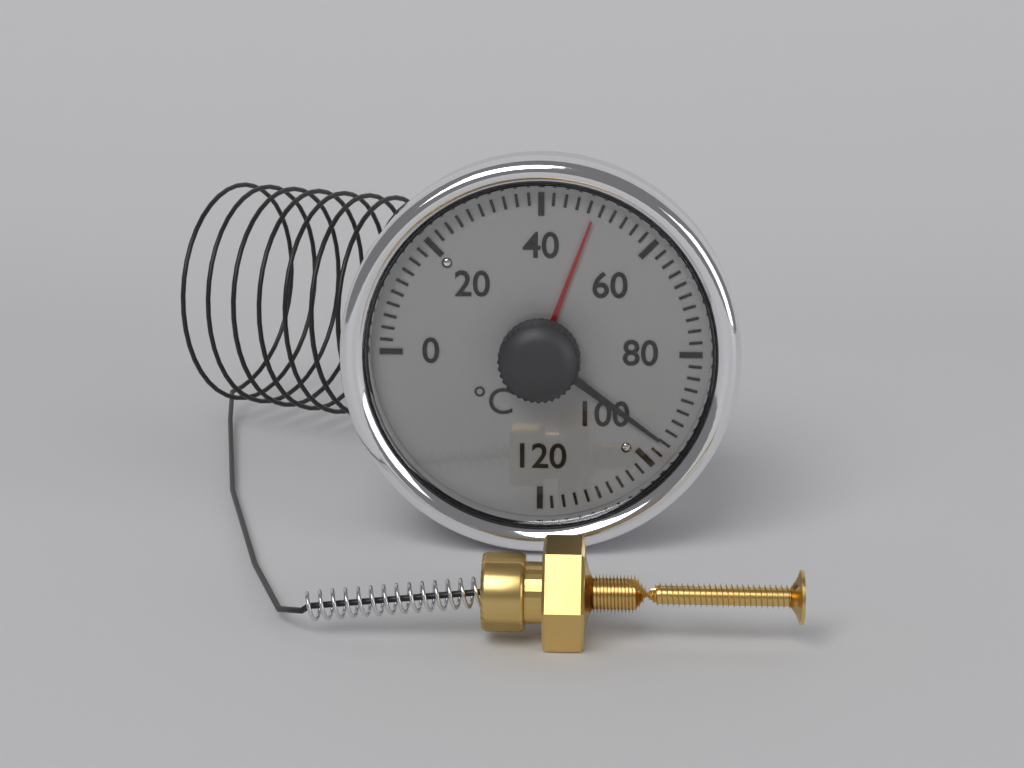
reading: 96 °C
